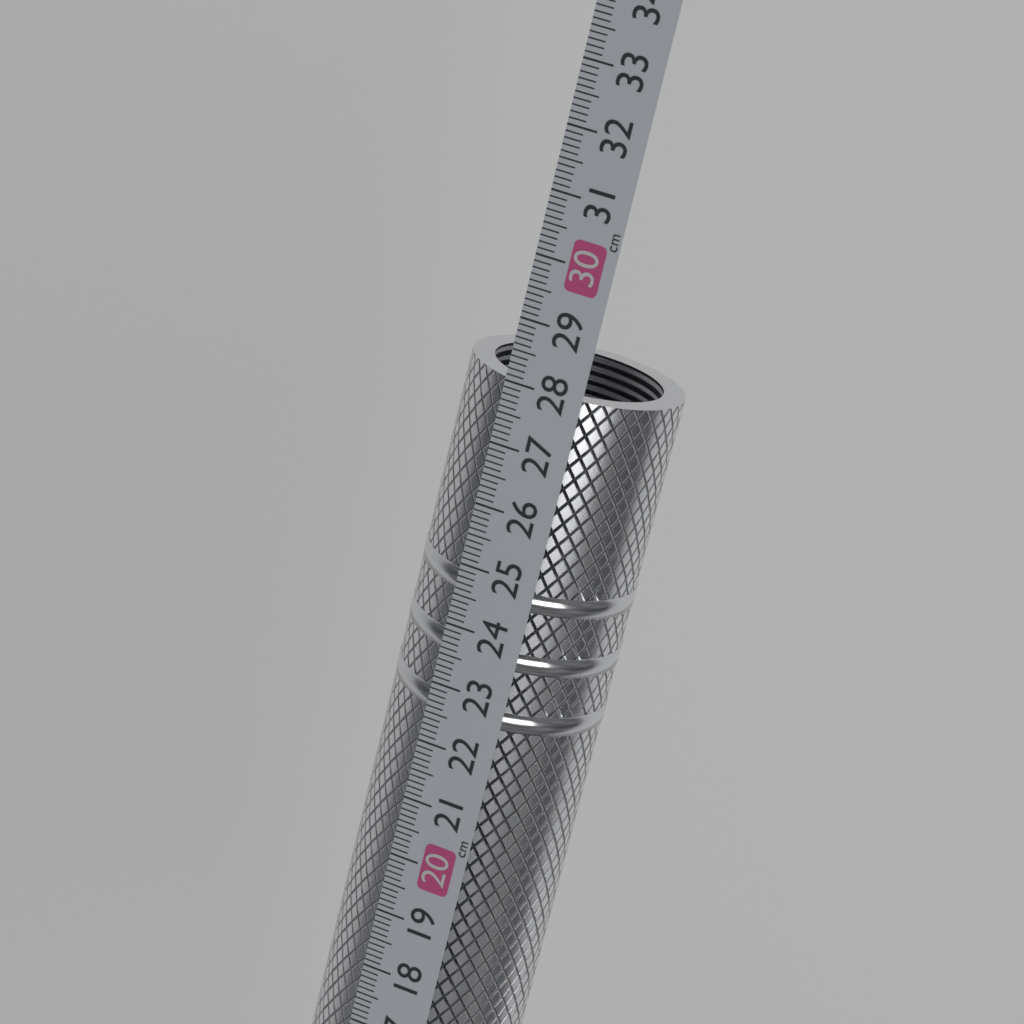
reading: 28.0 cm
